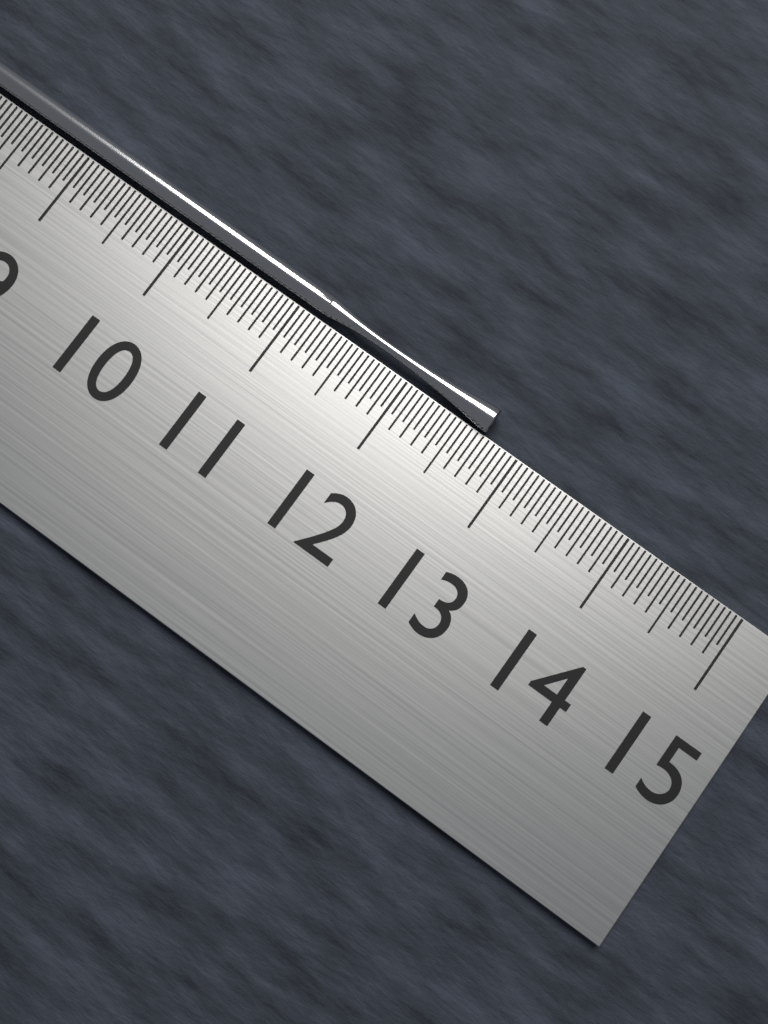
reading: 12.70 cm
